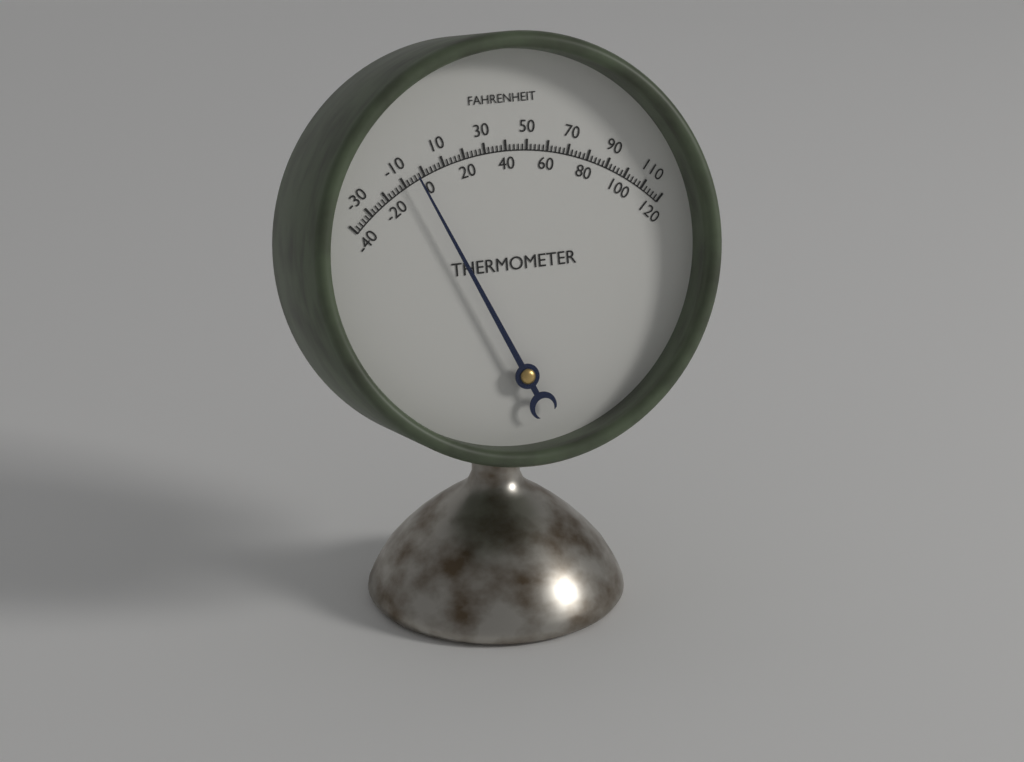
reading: -4 °F
